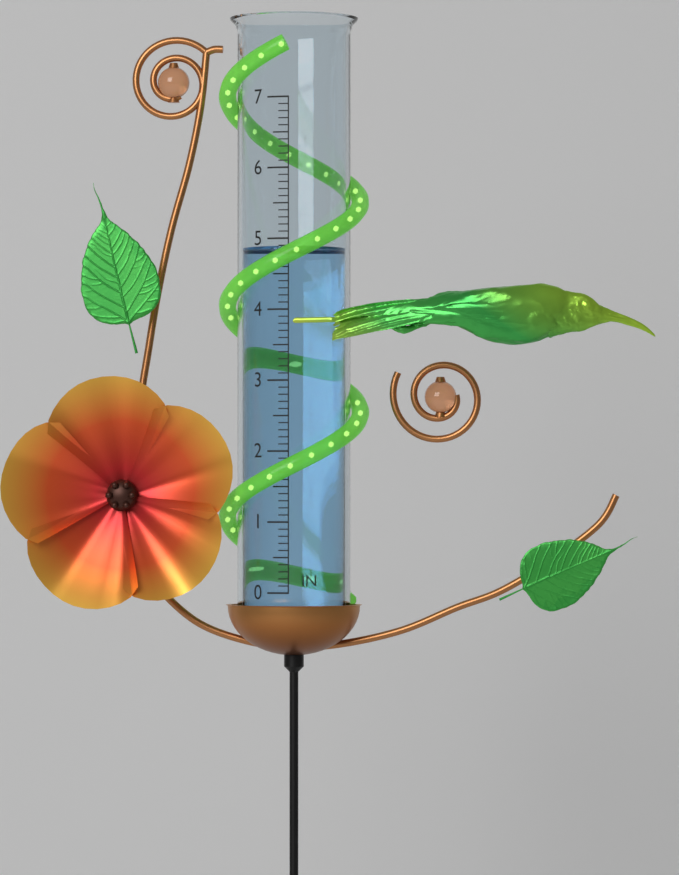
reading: 4.9 in
